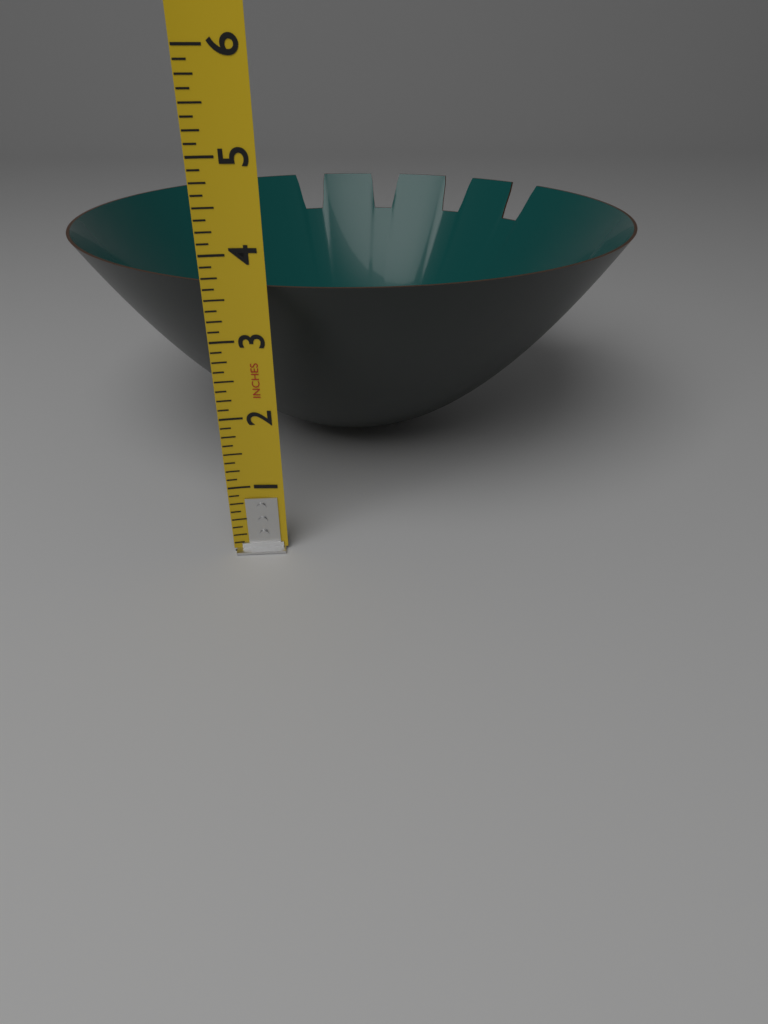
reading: 3.625 in
